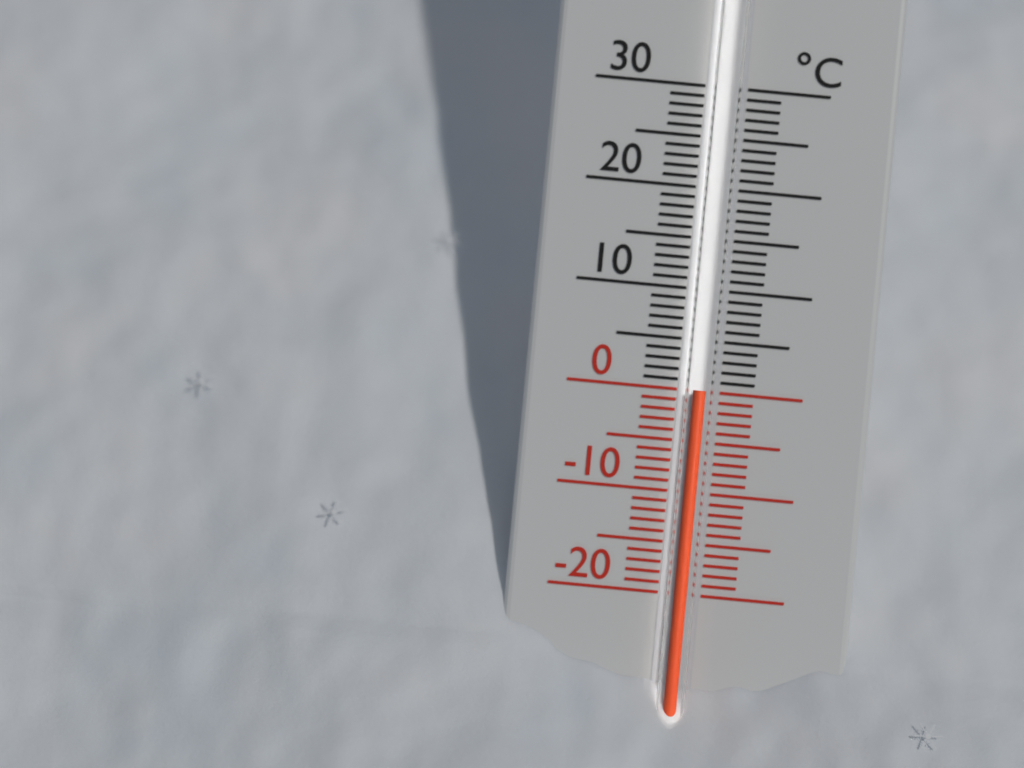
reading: 0 °C
